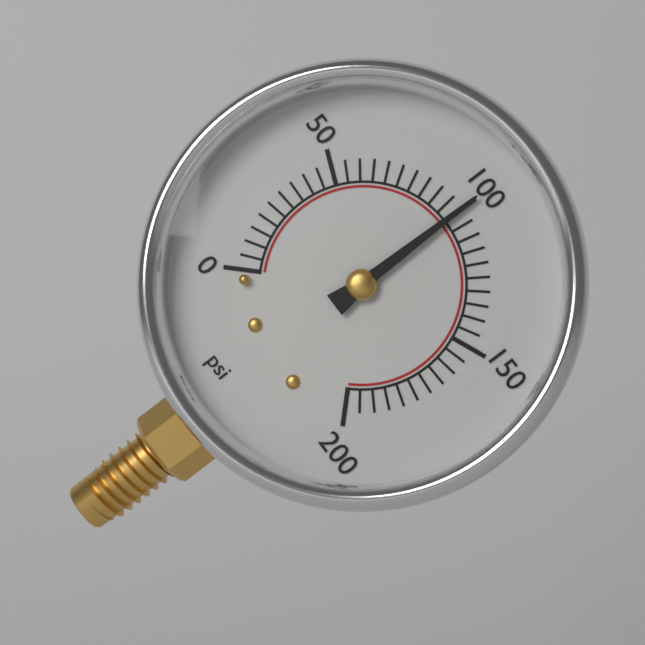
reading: 100 psi
